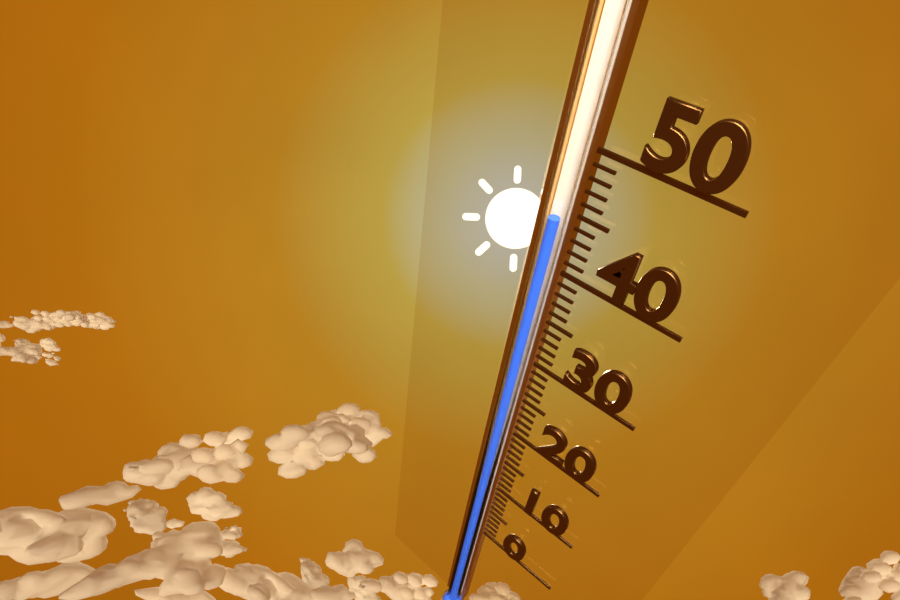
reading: 44 (no unit)
